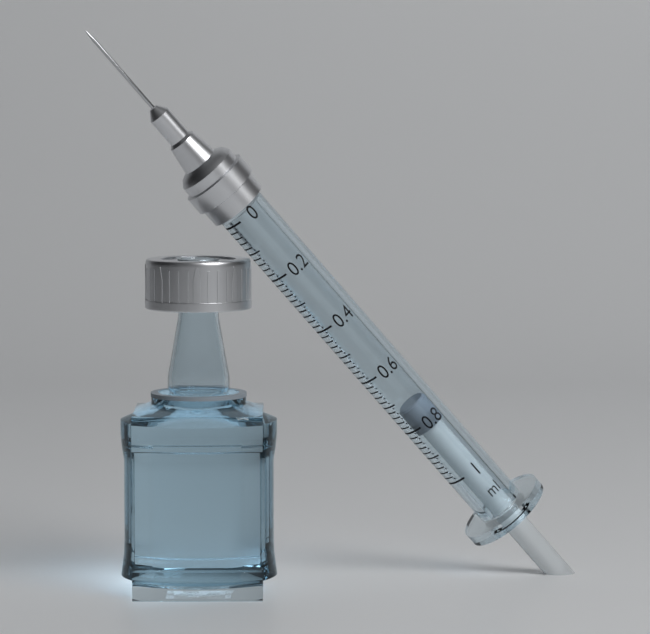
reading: 0.74 ml
